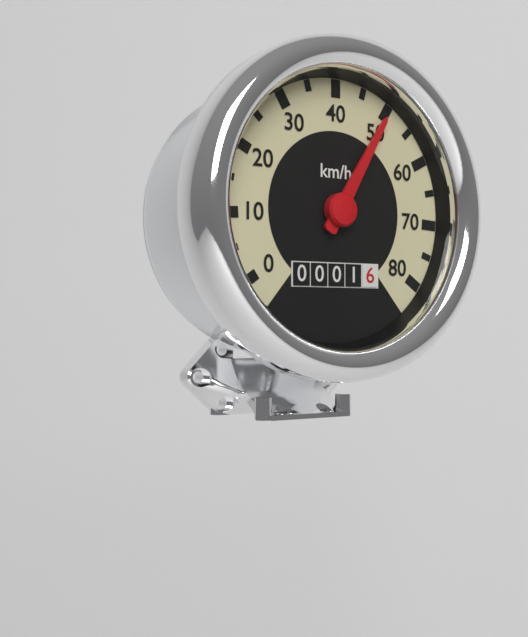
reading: 50 km/h
